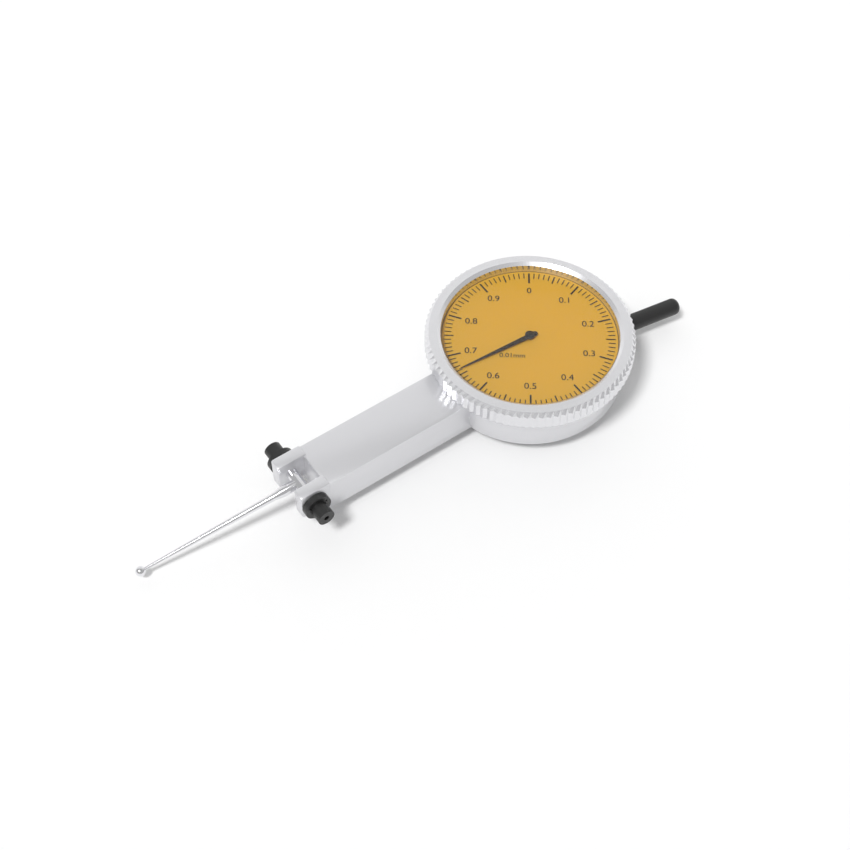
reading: 0.66 mm
